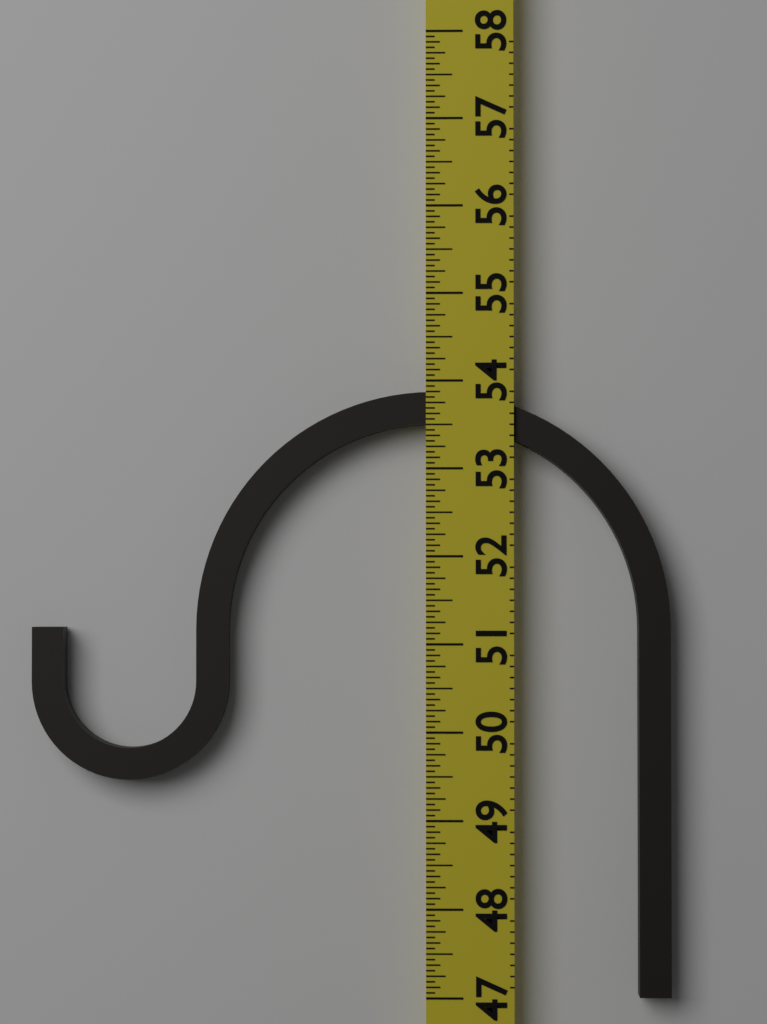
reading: 53.8750 (no unit)
